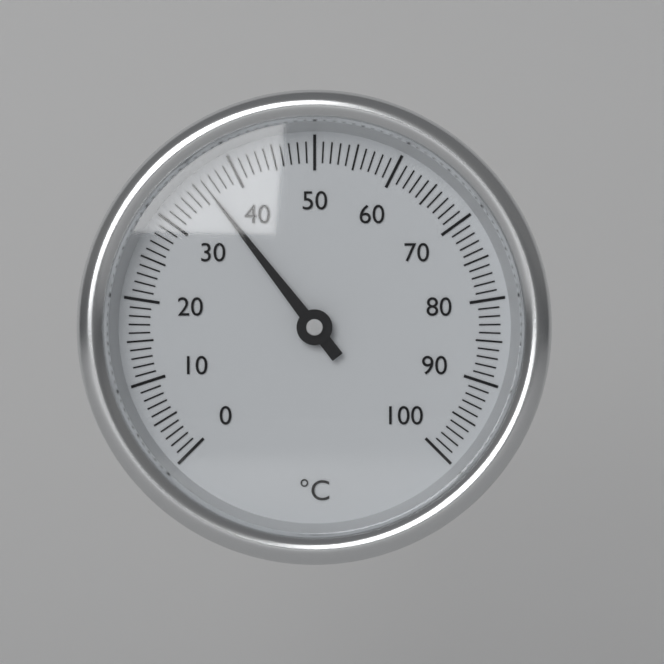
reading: 36 °C
